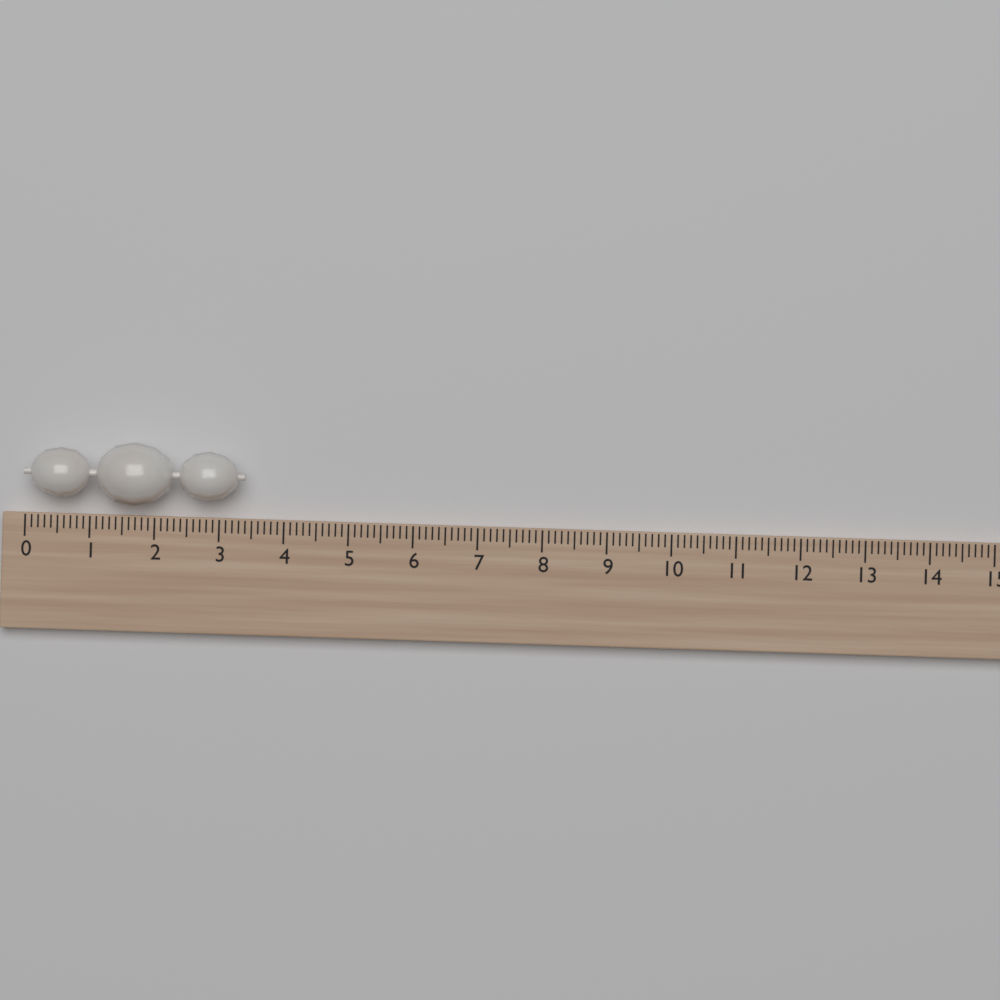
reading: 3.4 (no unit)
